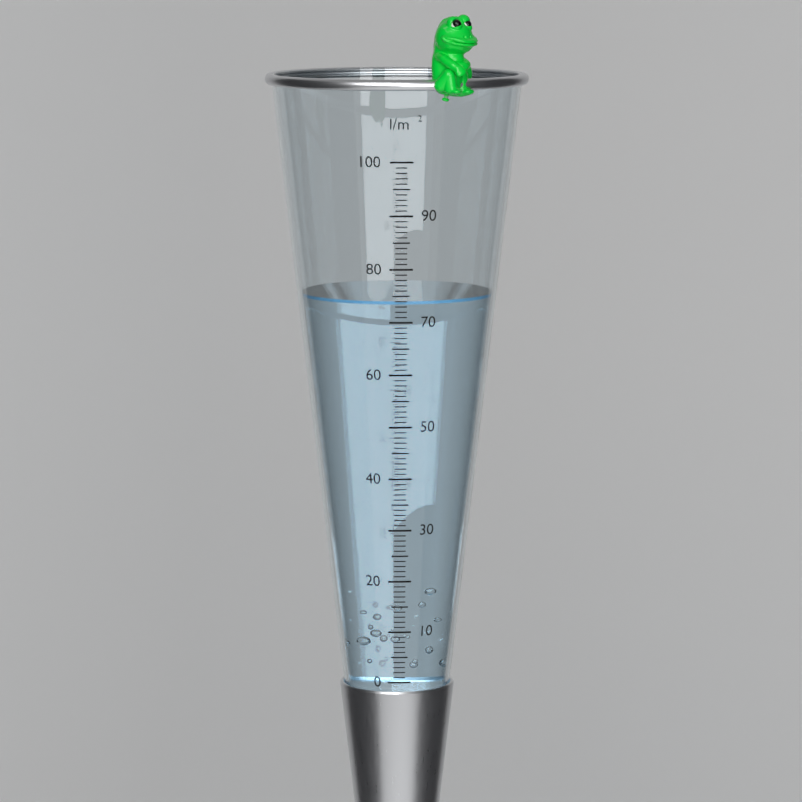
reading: 74 l/m²
